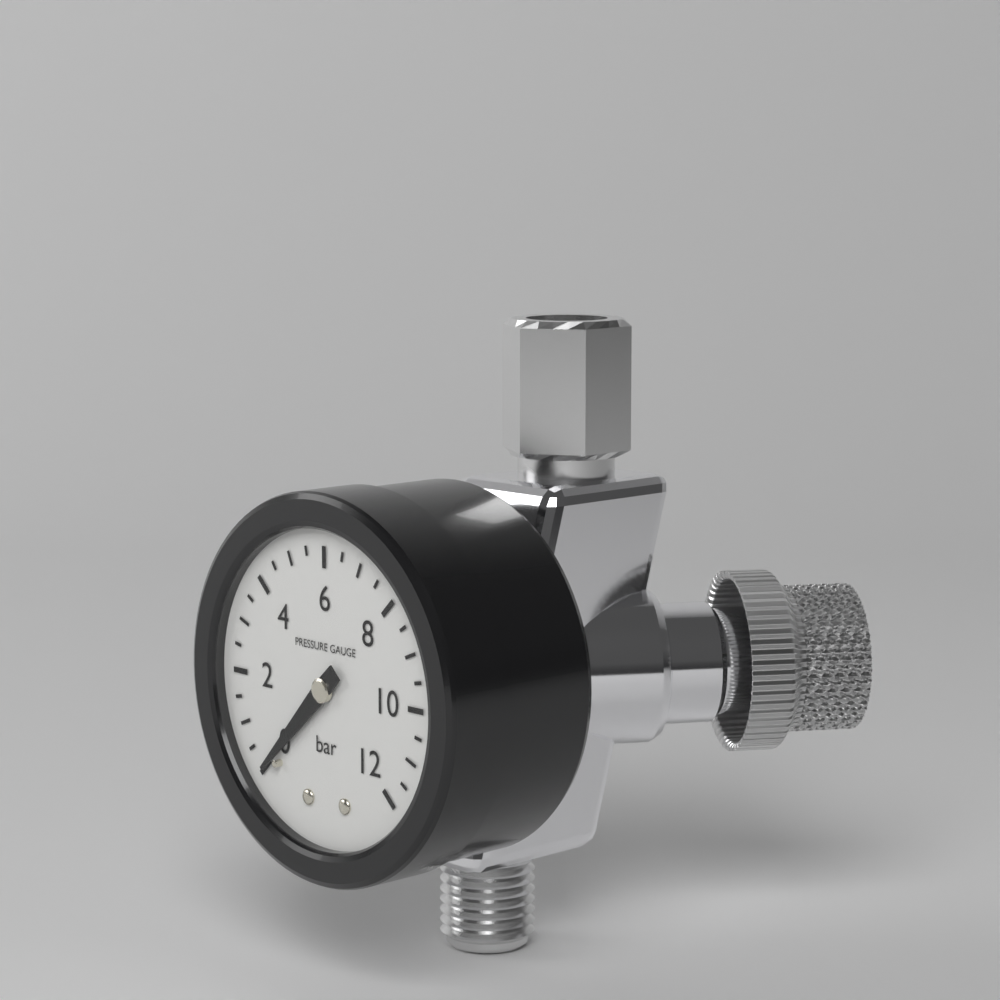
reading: 0.0 bar
